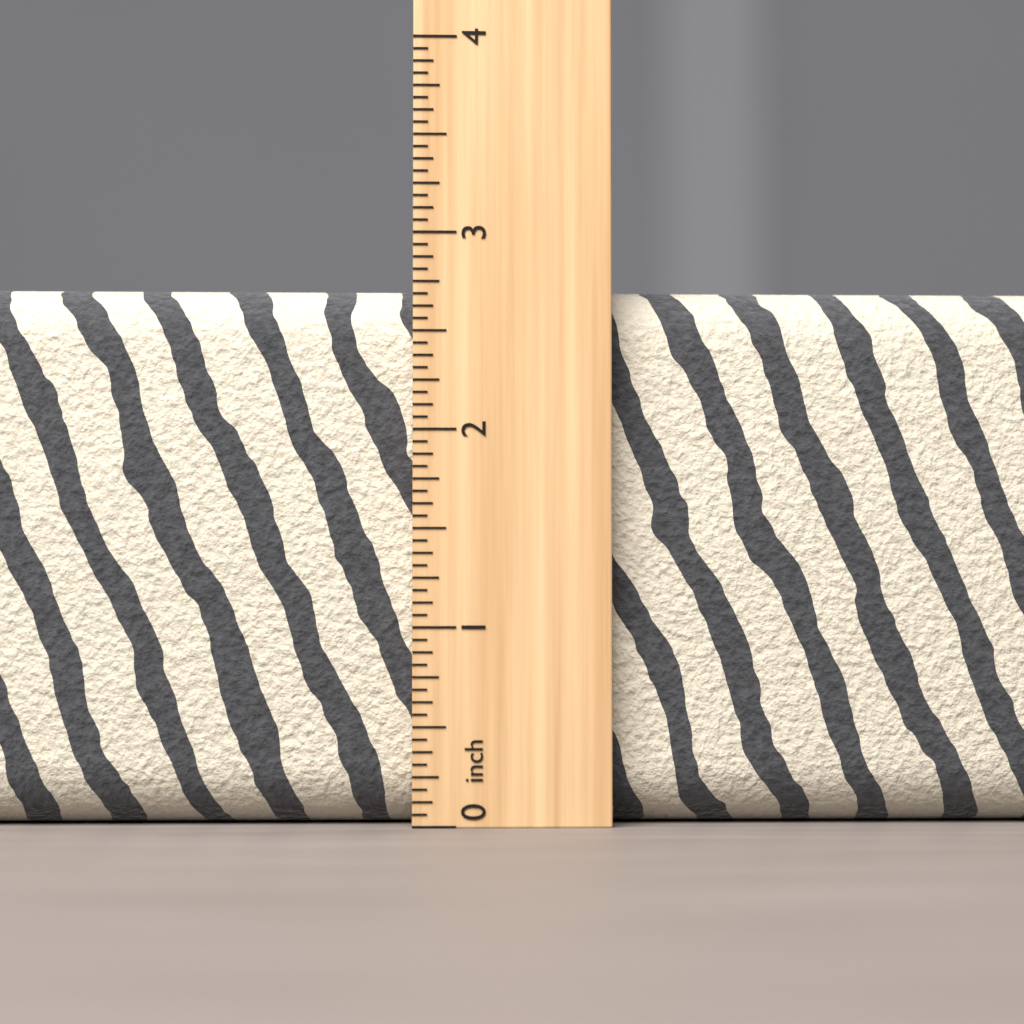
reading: 2.7500 inch
